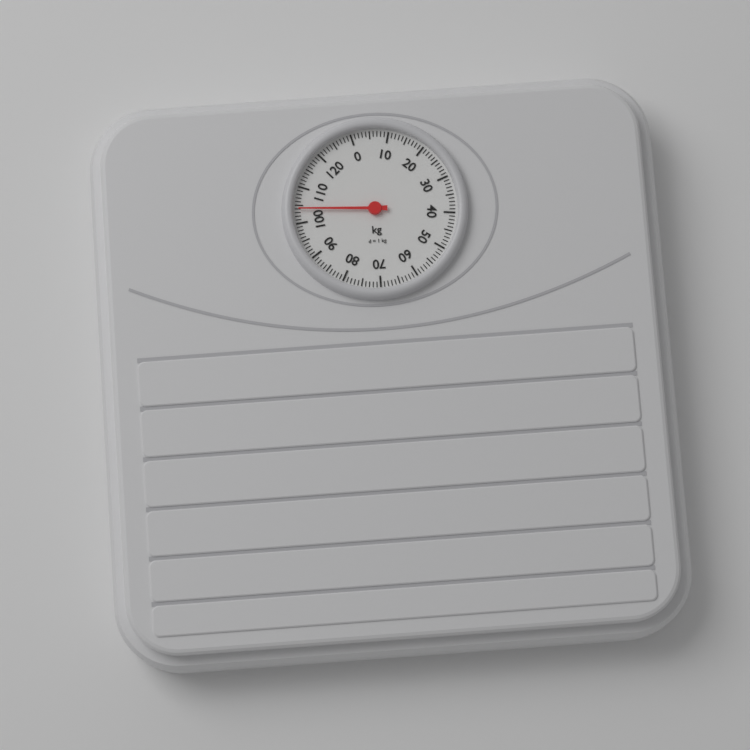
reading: 104 kg
